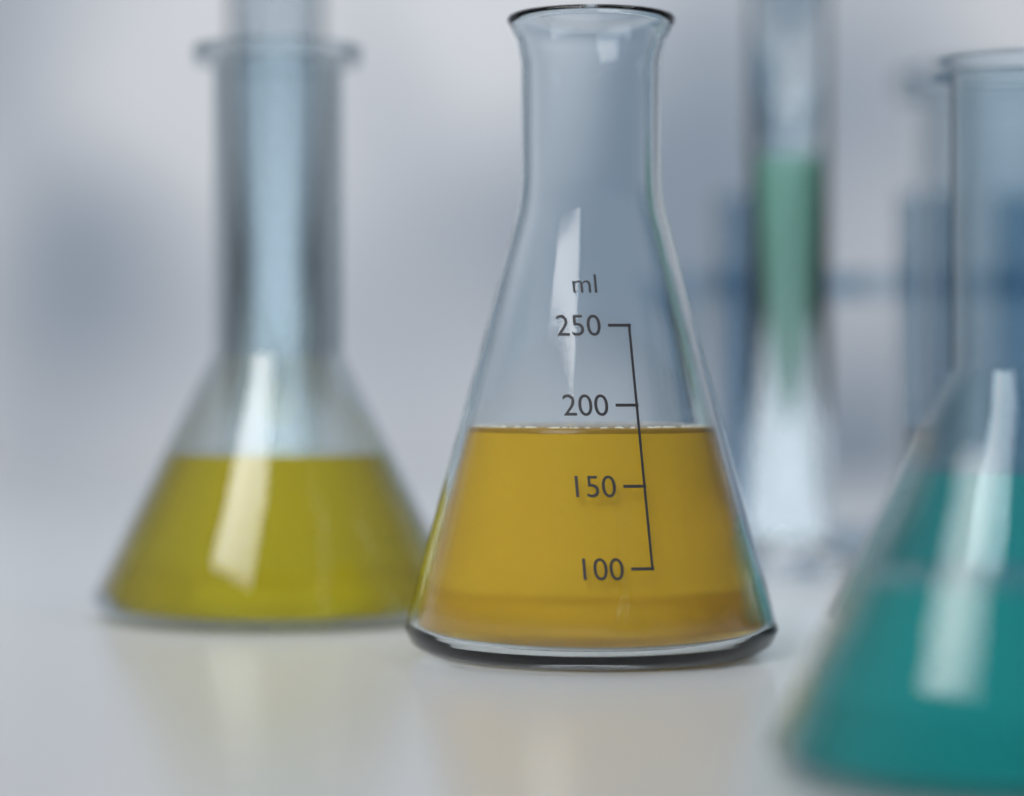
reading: 185 ml
